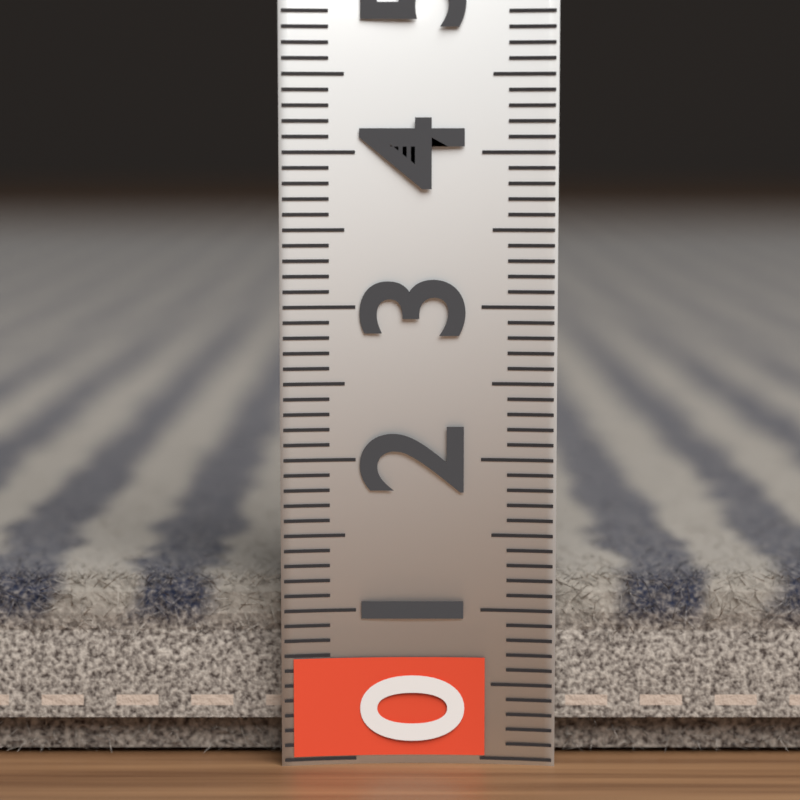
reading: 1.2 (no unit)
